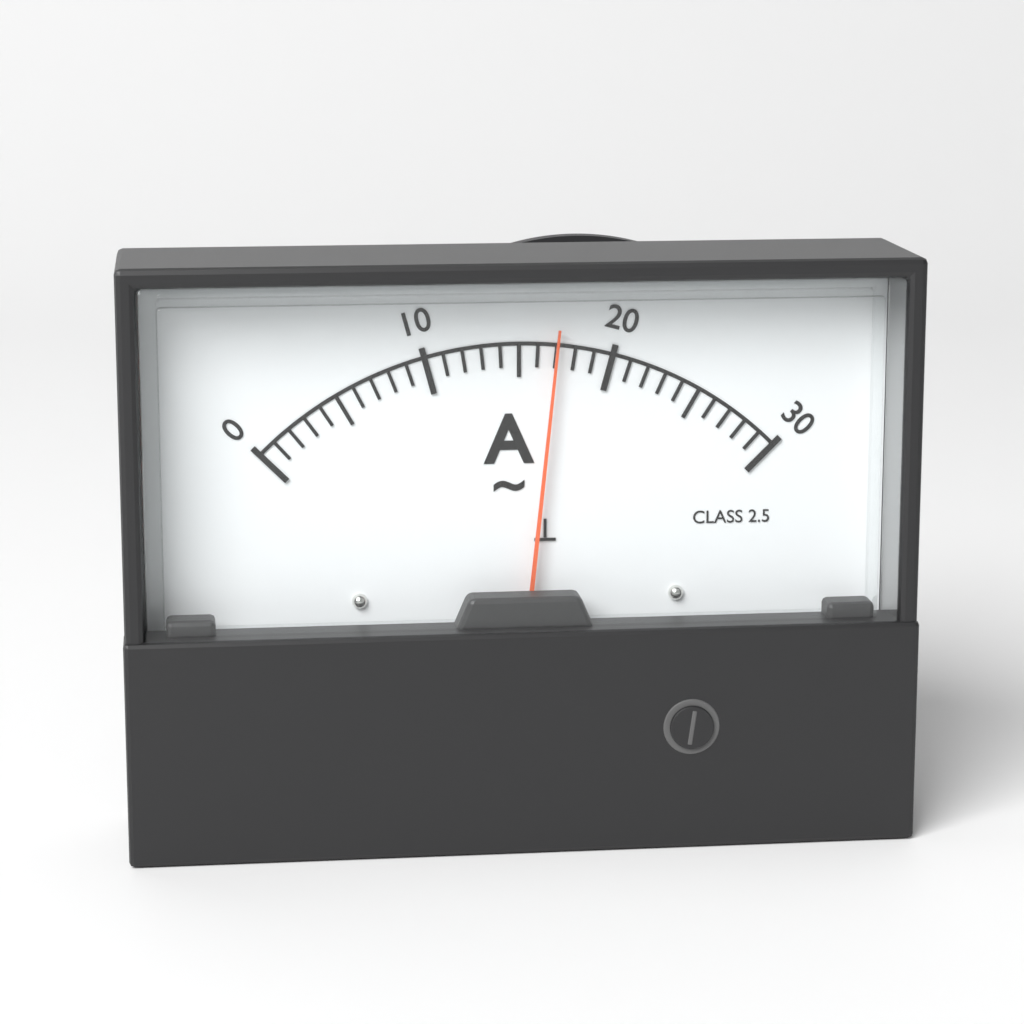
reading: 17 A
